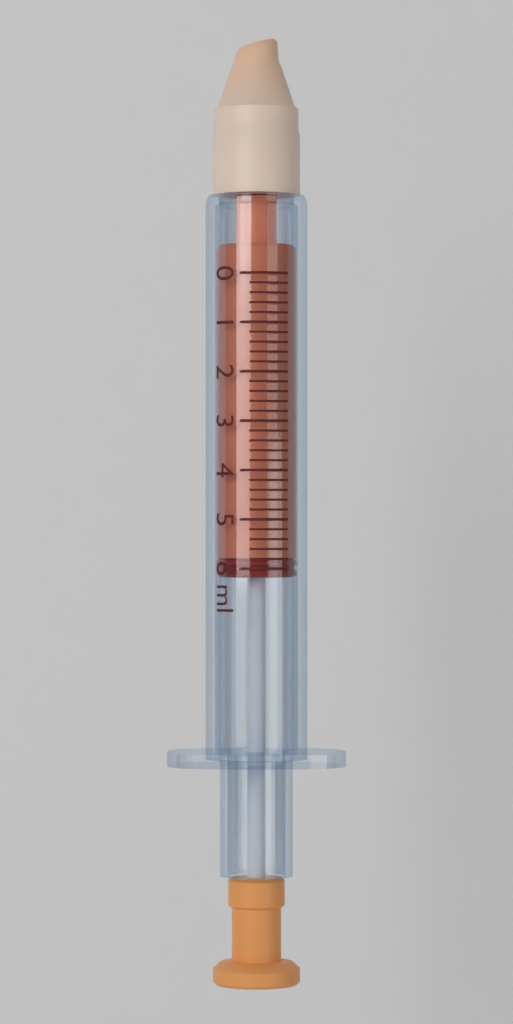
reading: 5.8 ml
